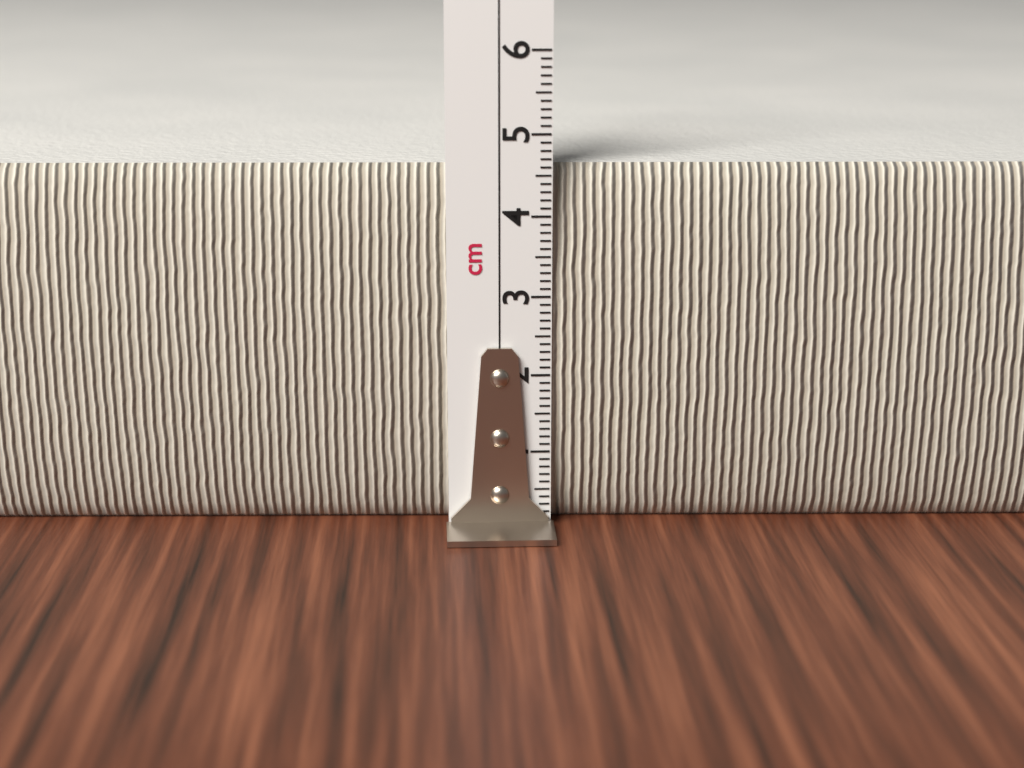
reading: 4.6 cm
